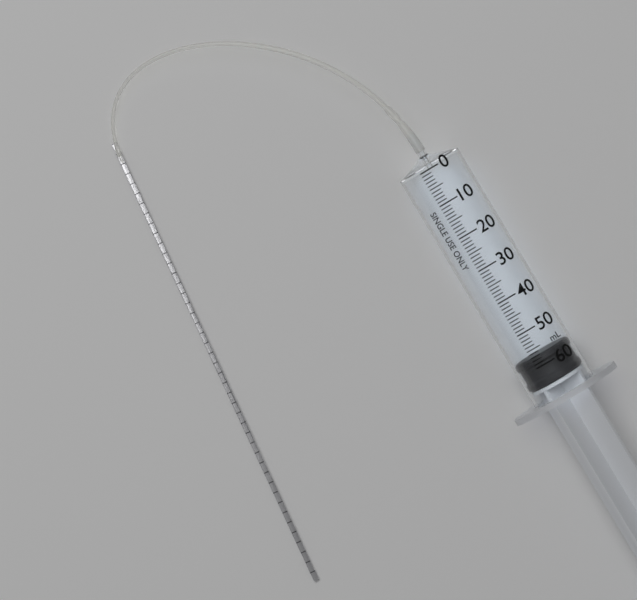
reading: 57 ml
